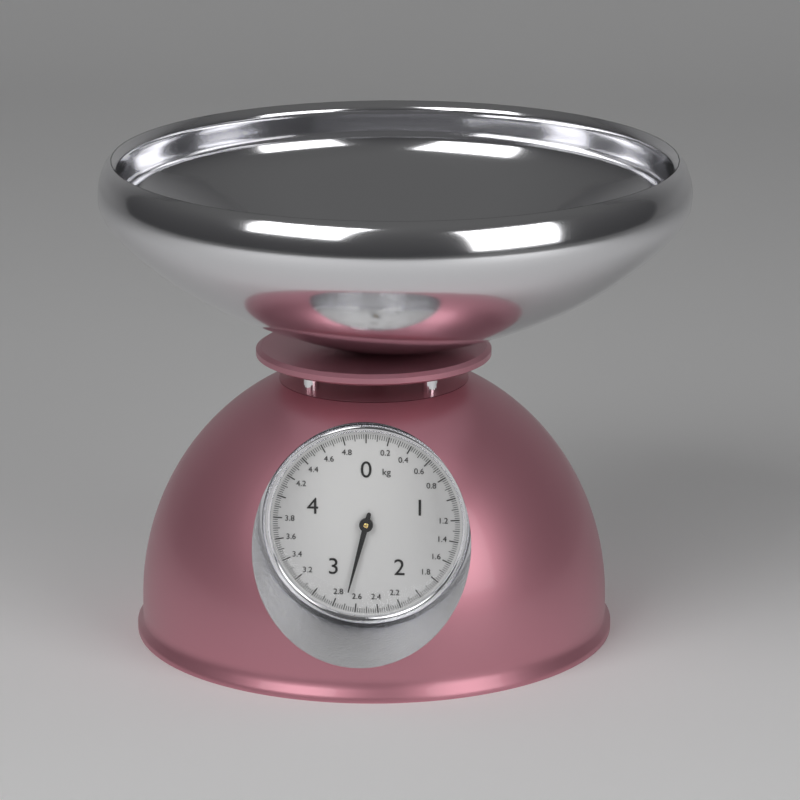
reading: 2.70 kg
